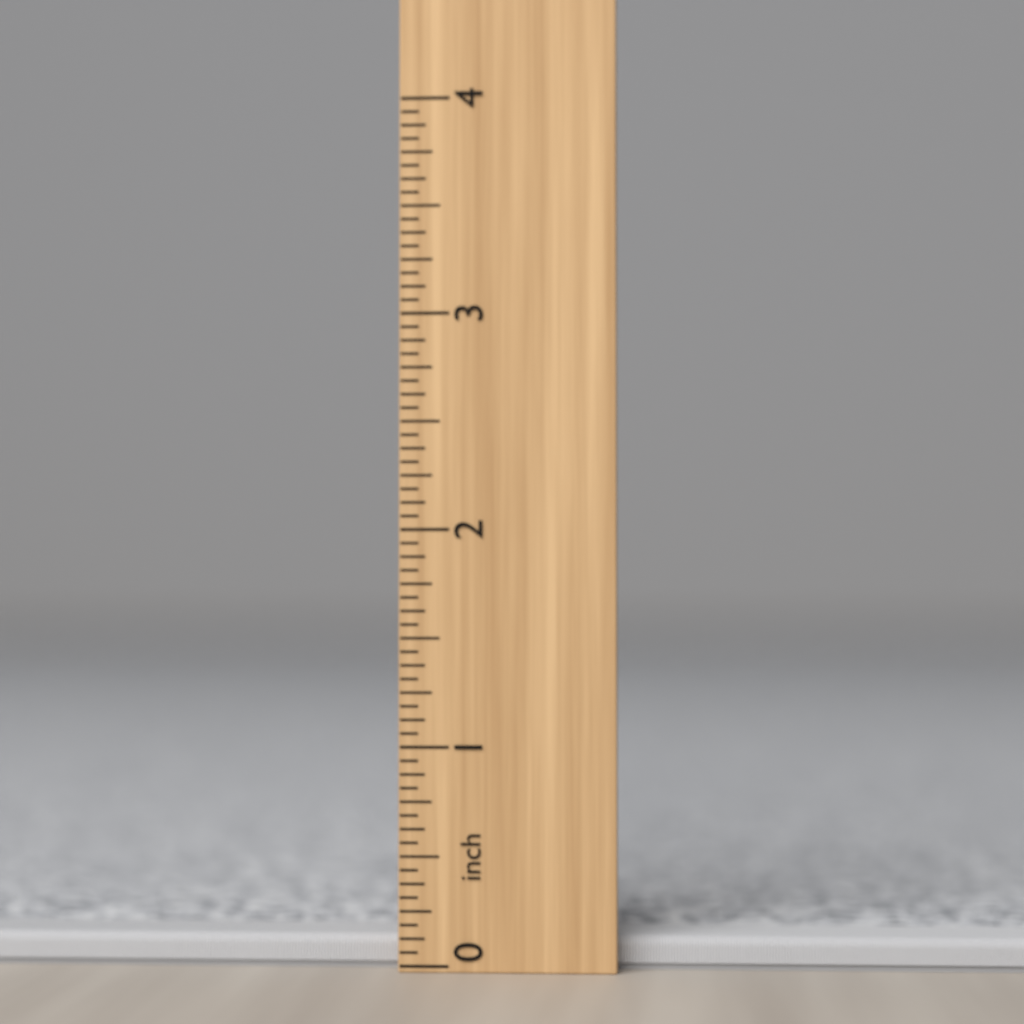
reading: 0.1250 inch
